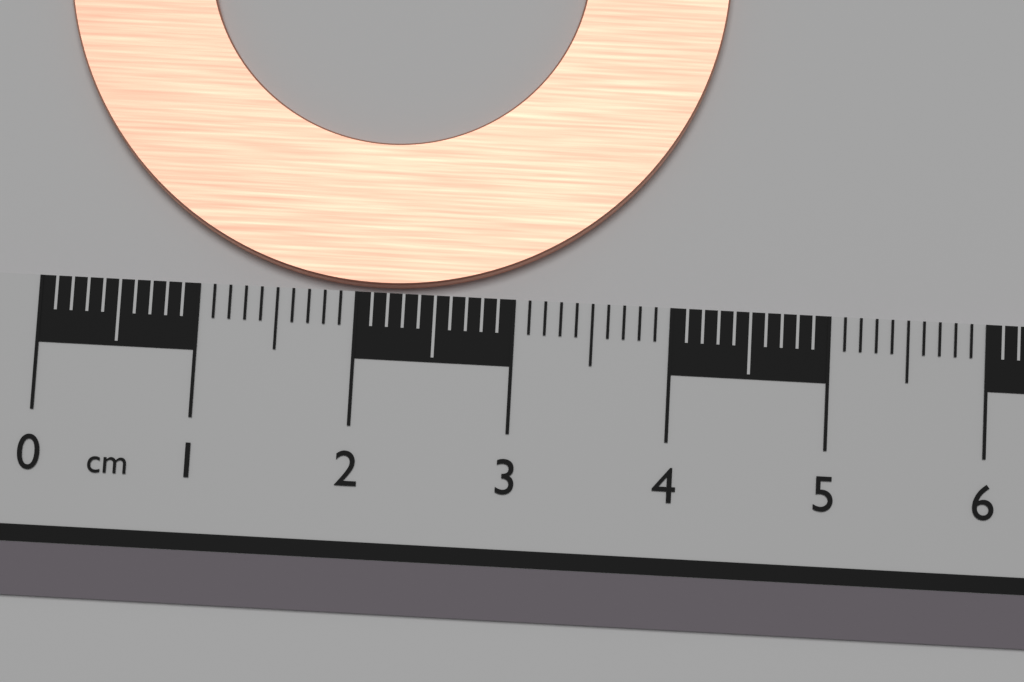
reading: 4.3 cm
